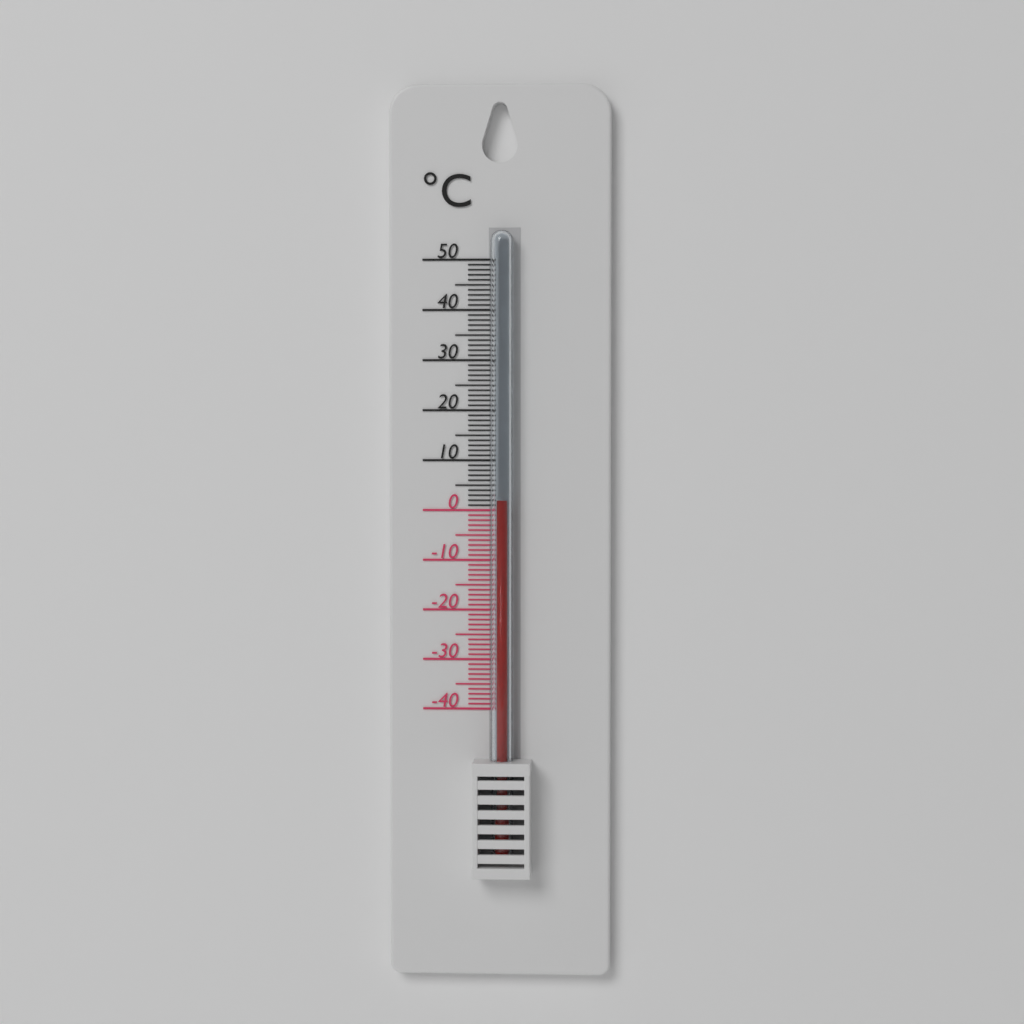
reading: 2 °C
